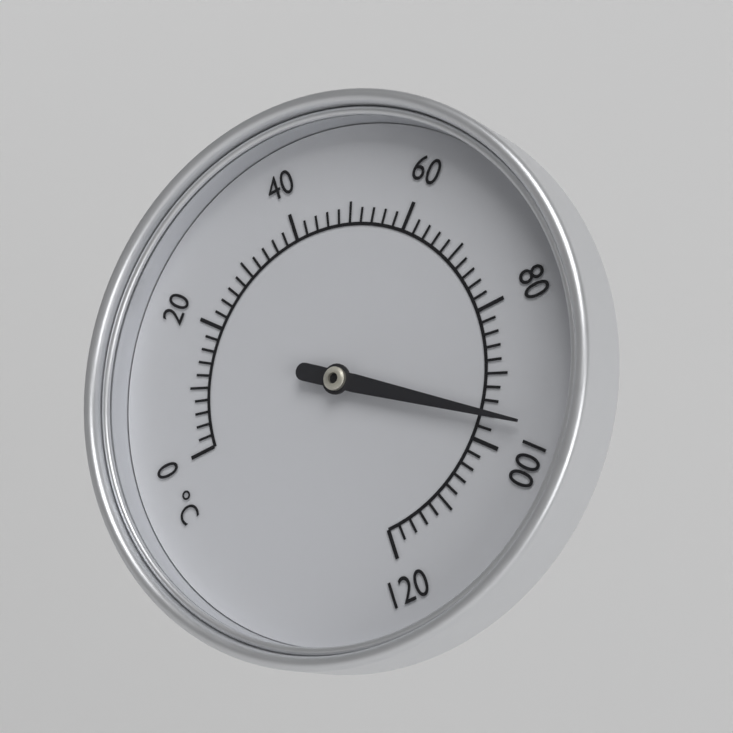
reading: 96 °C
